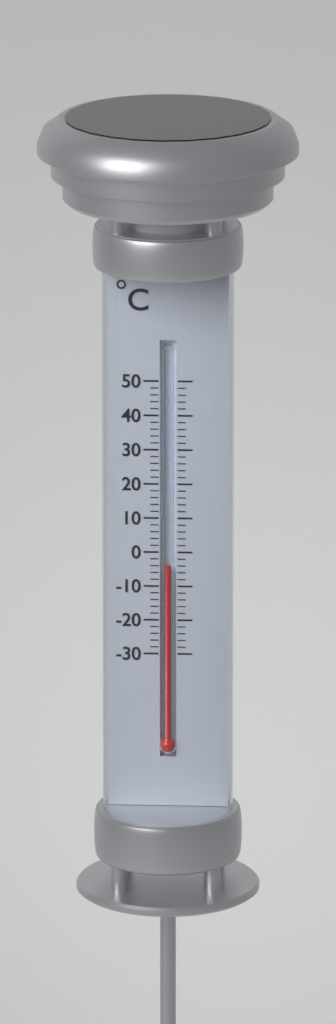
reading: -4 °C
